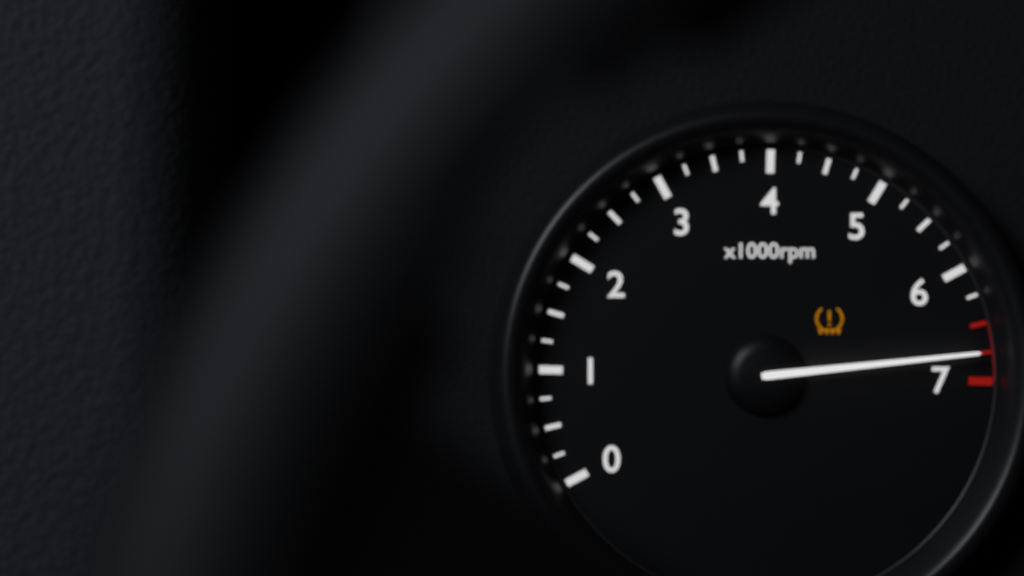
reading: 6750 rpm
